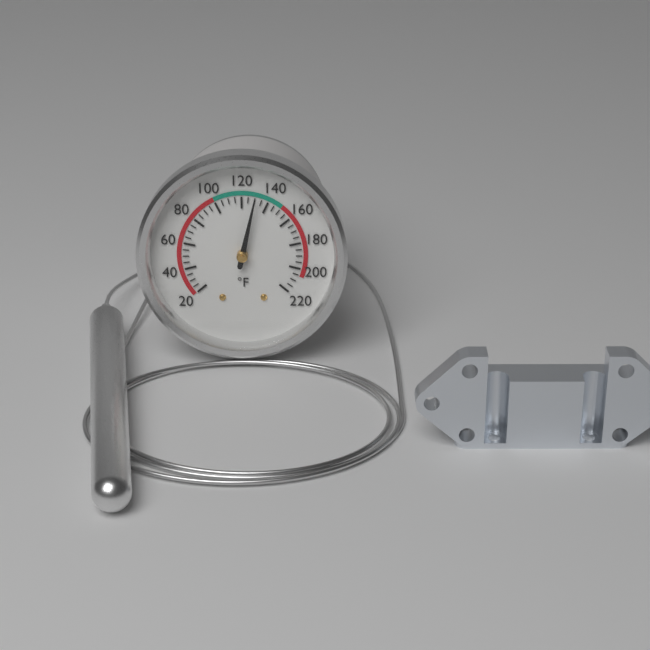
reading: 130 °F
